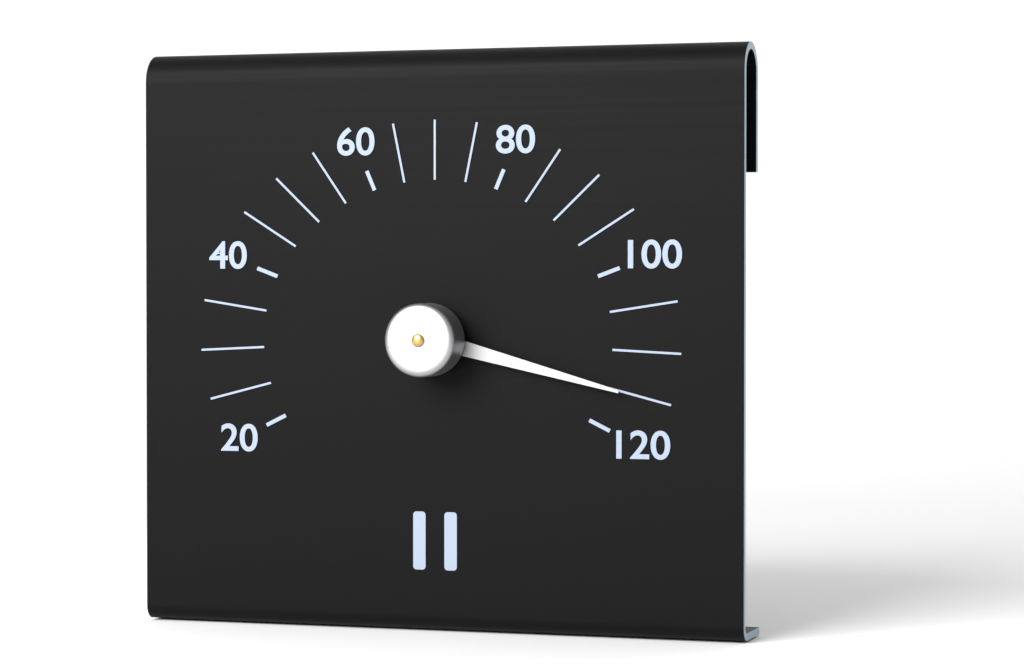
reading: 115 (no unit)
